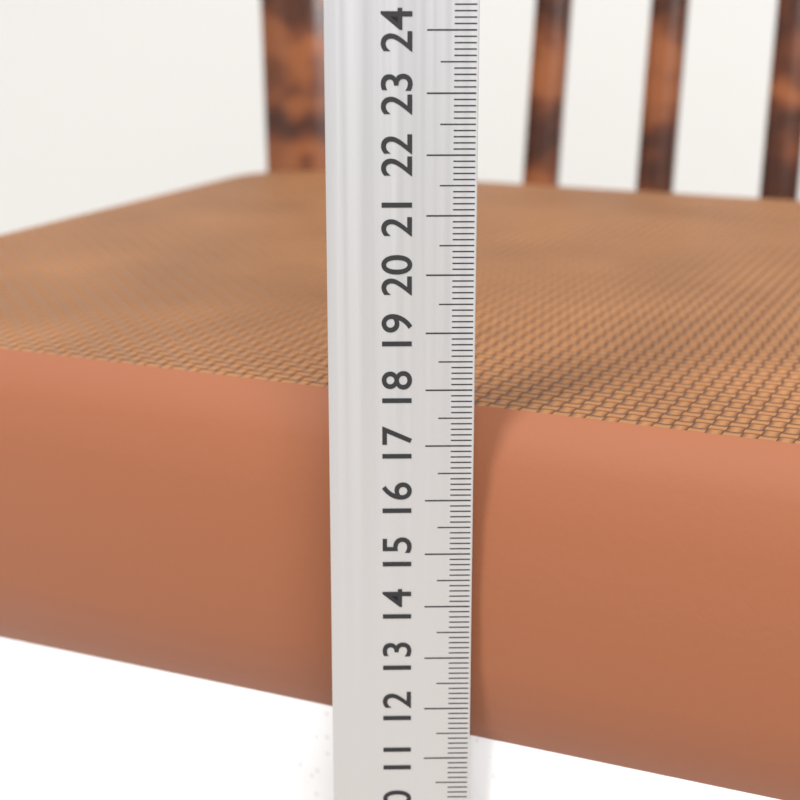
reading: 17.4 cm
